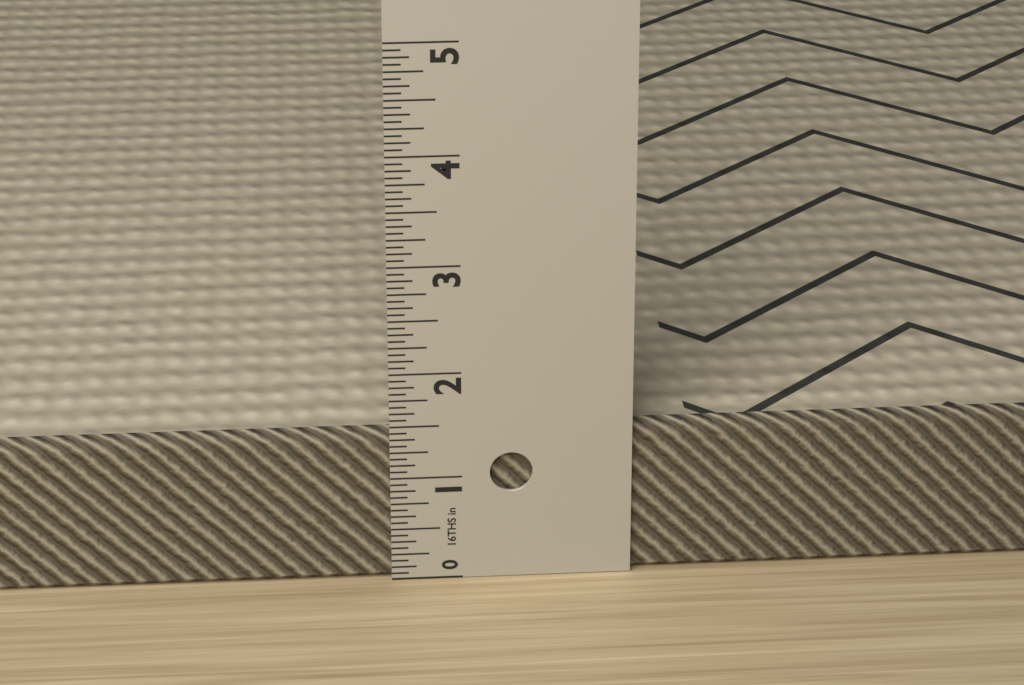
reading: 1.4375 in
